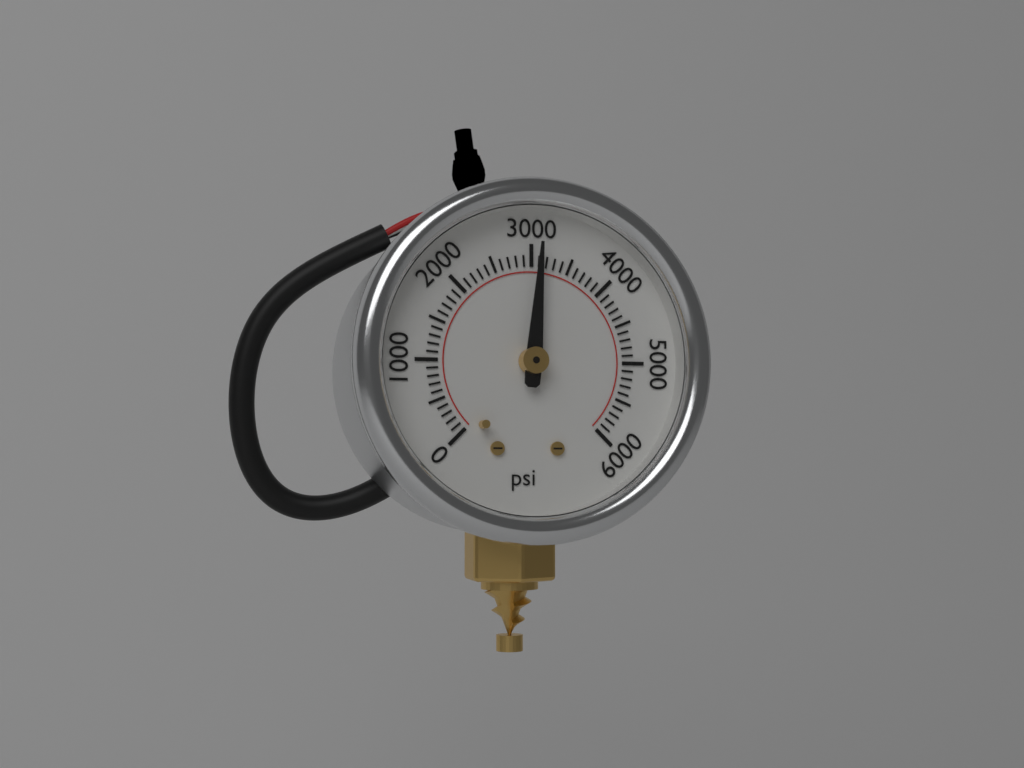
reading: 3100 psi
